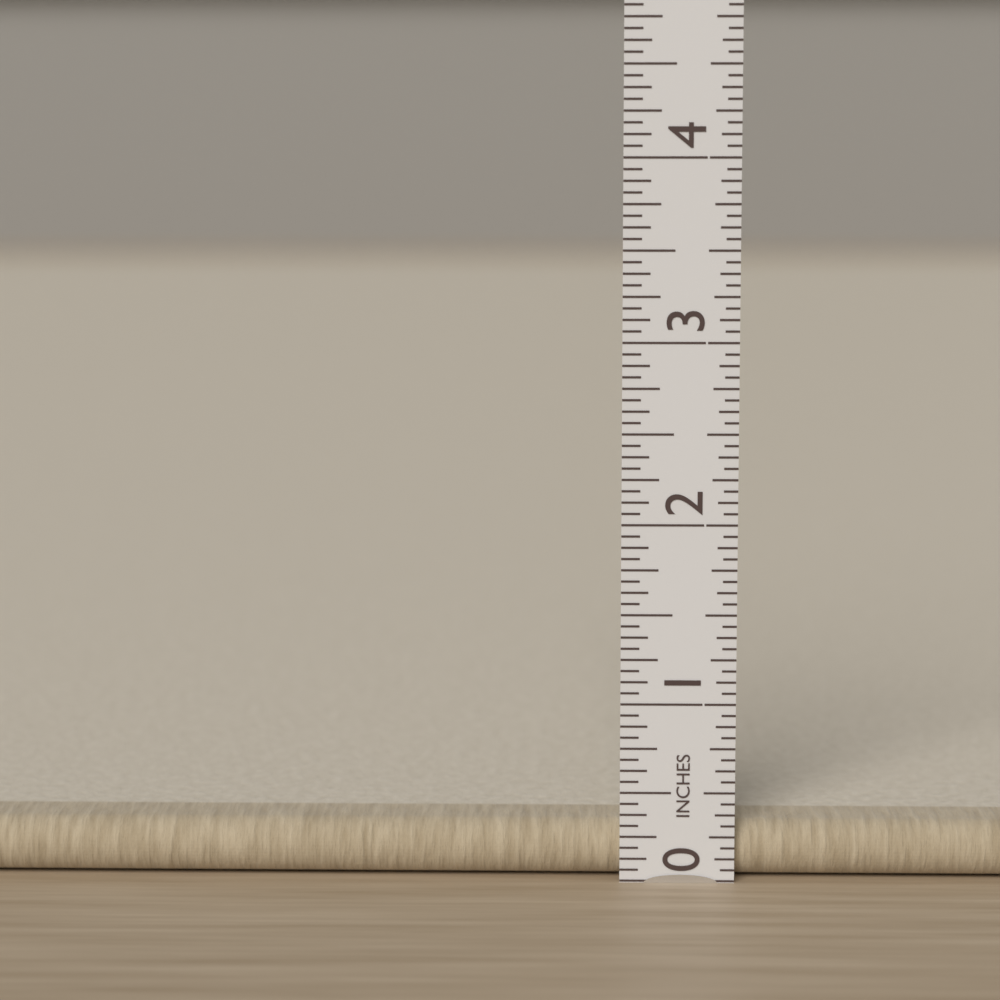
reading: 0.3125 in
